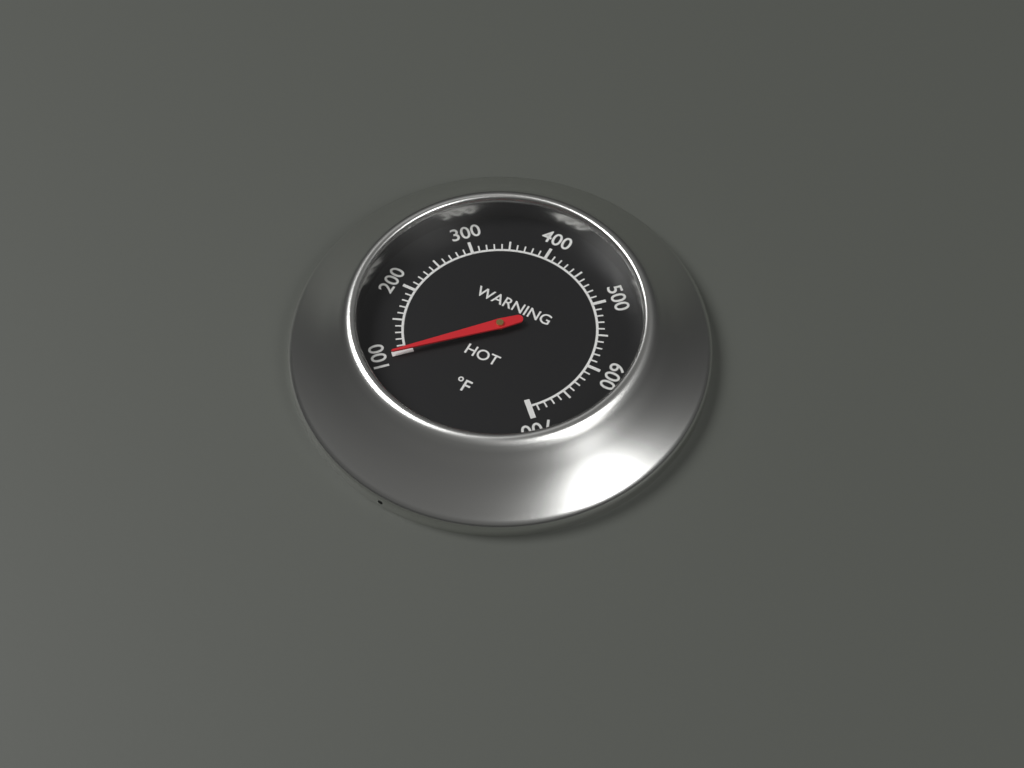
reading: 100 °F
